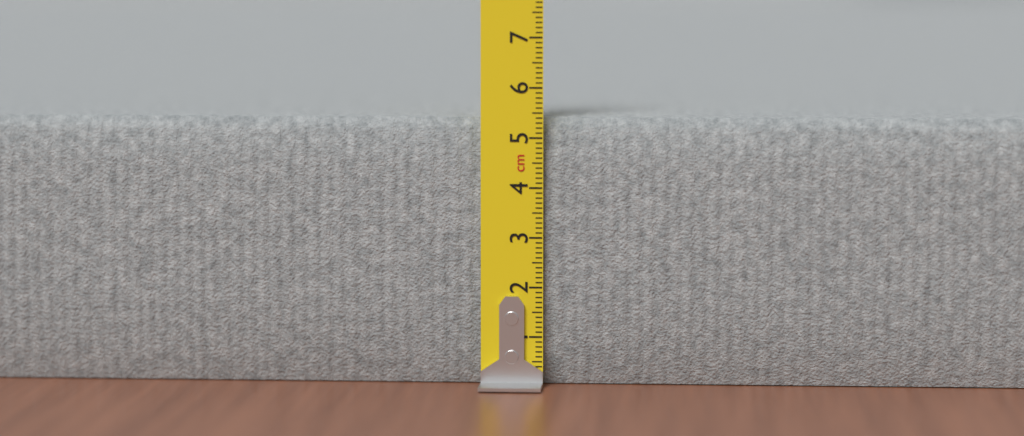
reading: 5.4 cm
